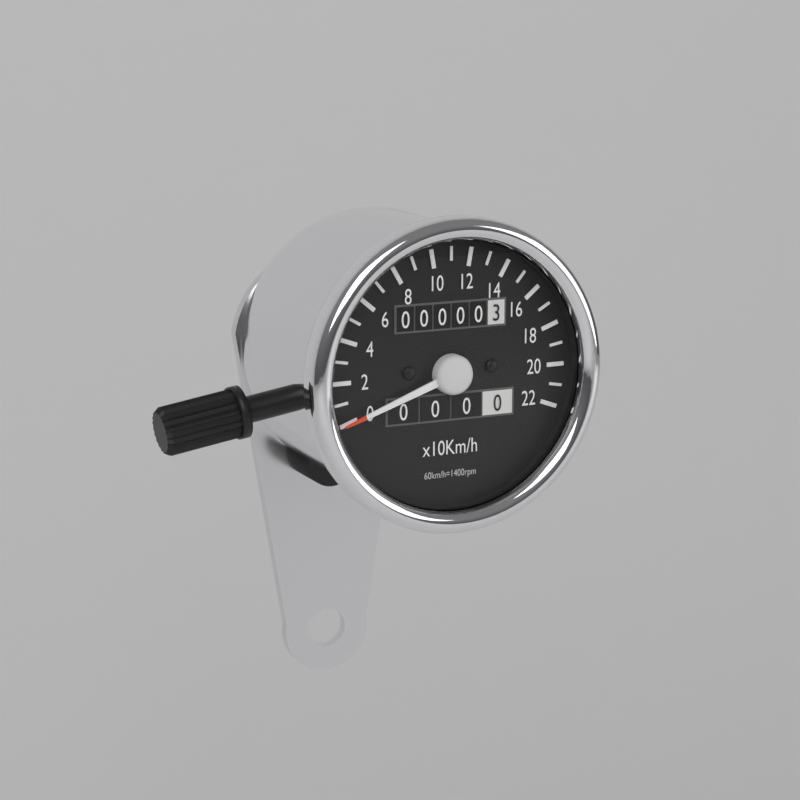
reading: 0 km/h
